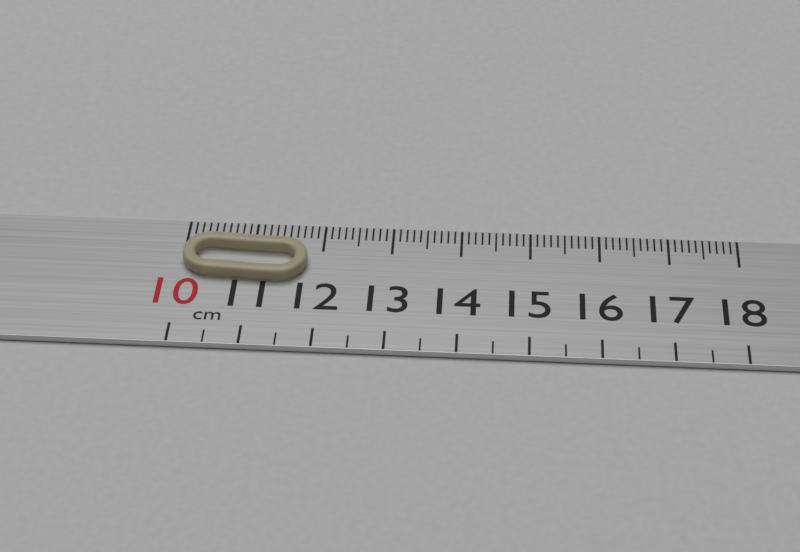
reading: 11.8 cm
